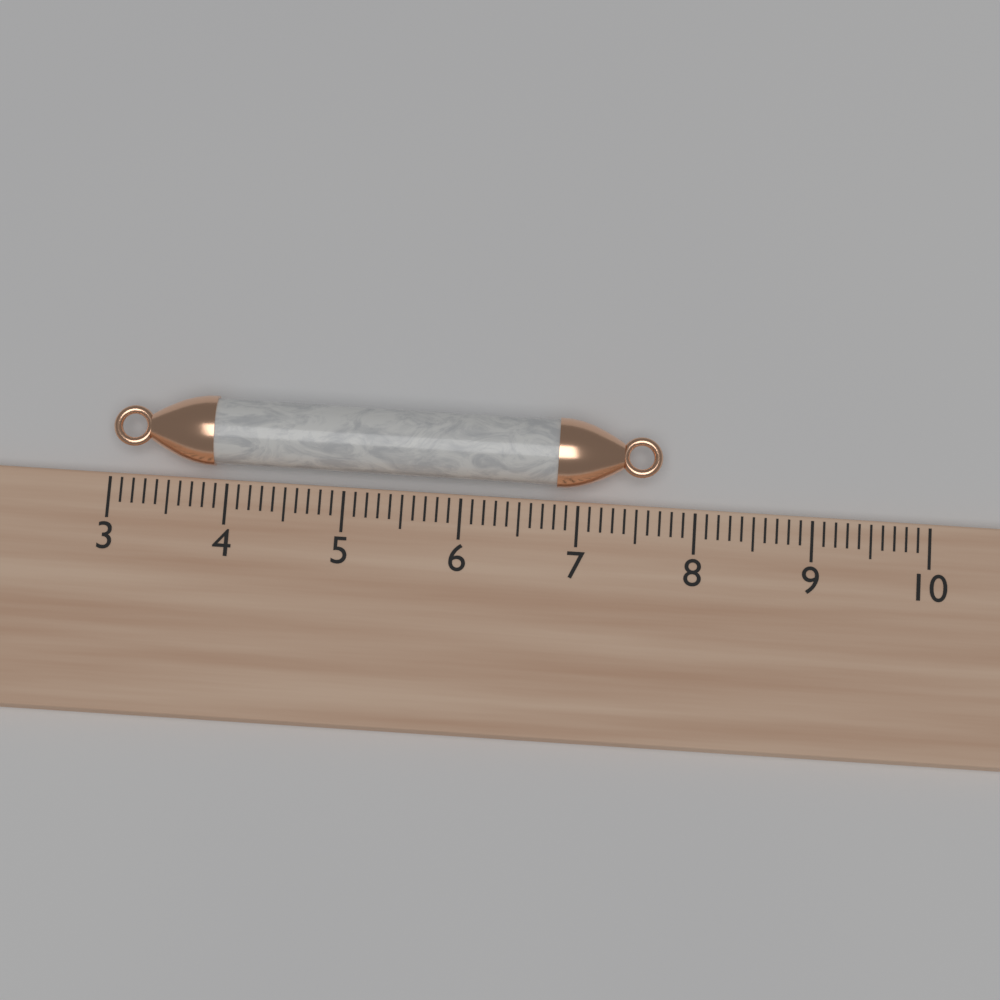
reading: 7.7 (no unit)
